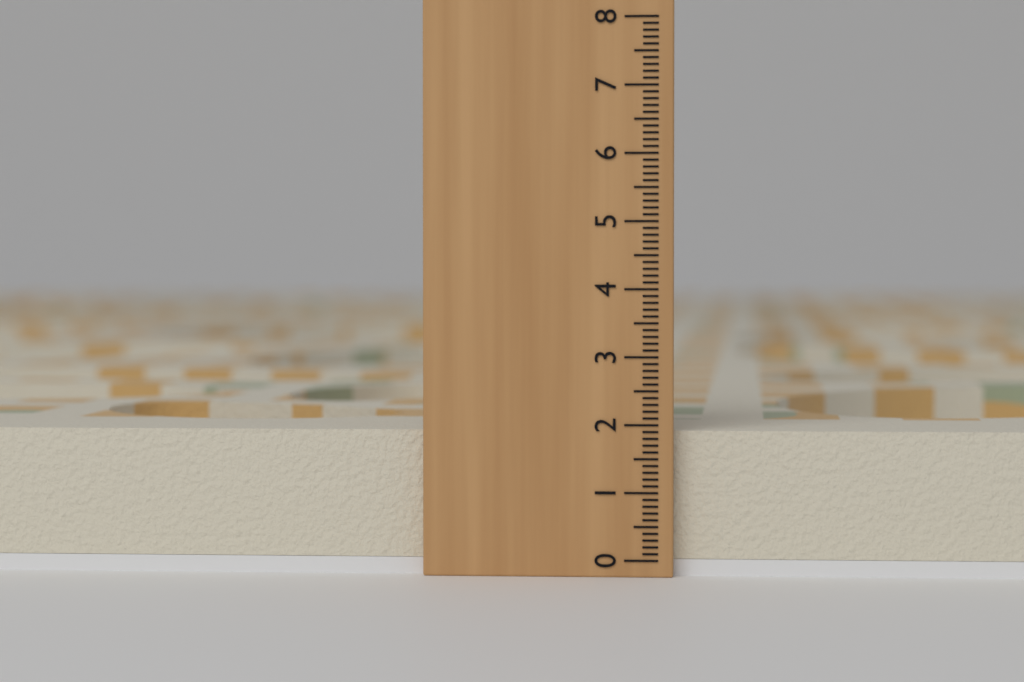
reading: 1.9 (no unit)
